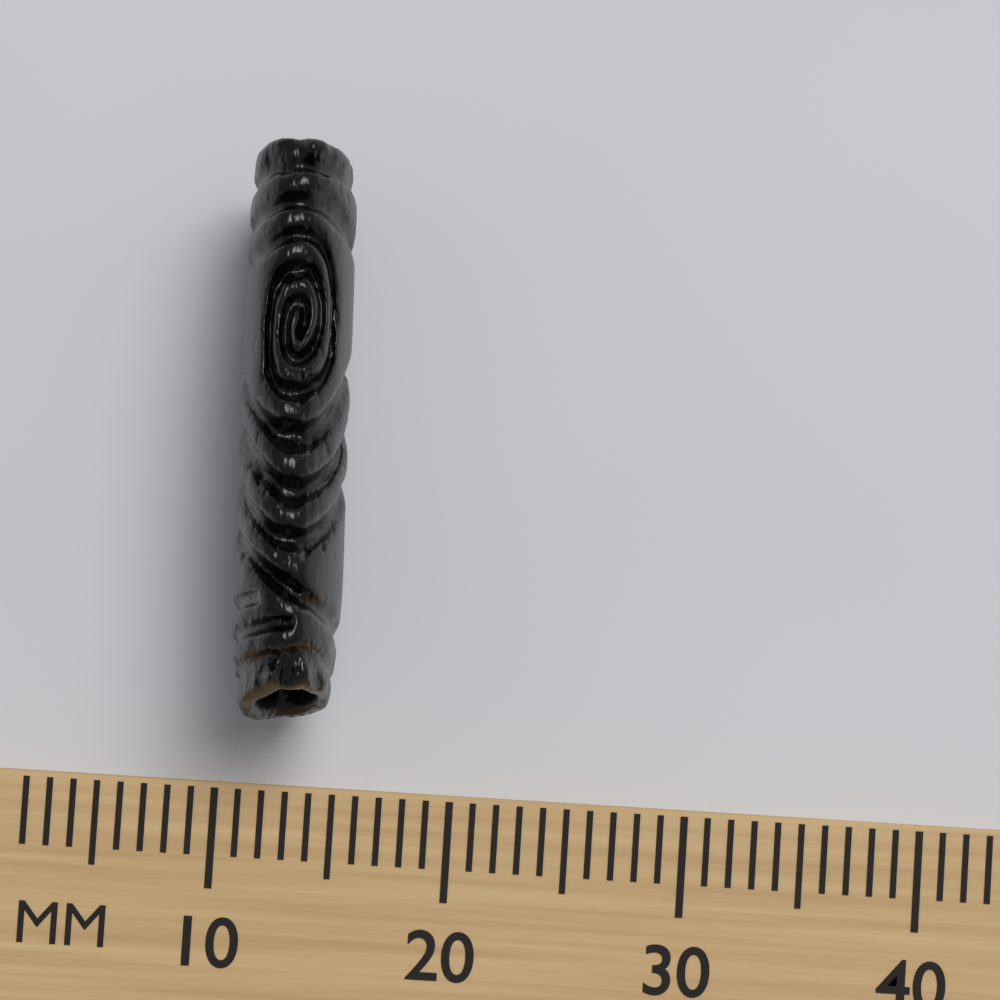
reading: 15 mm
